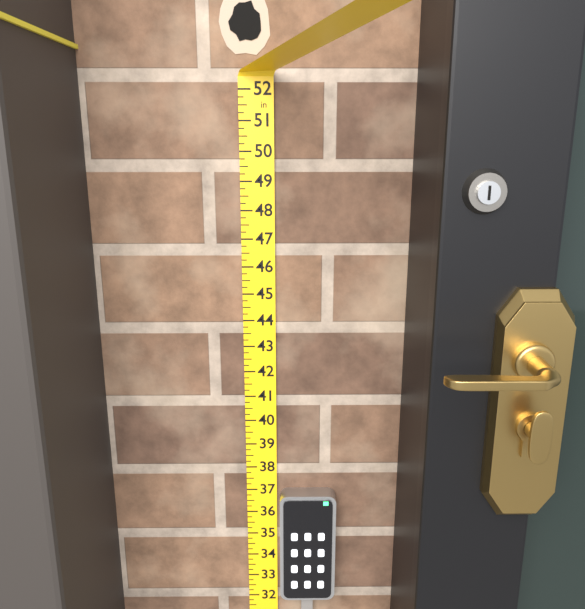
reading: 37.00 in
